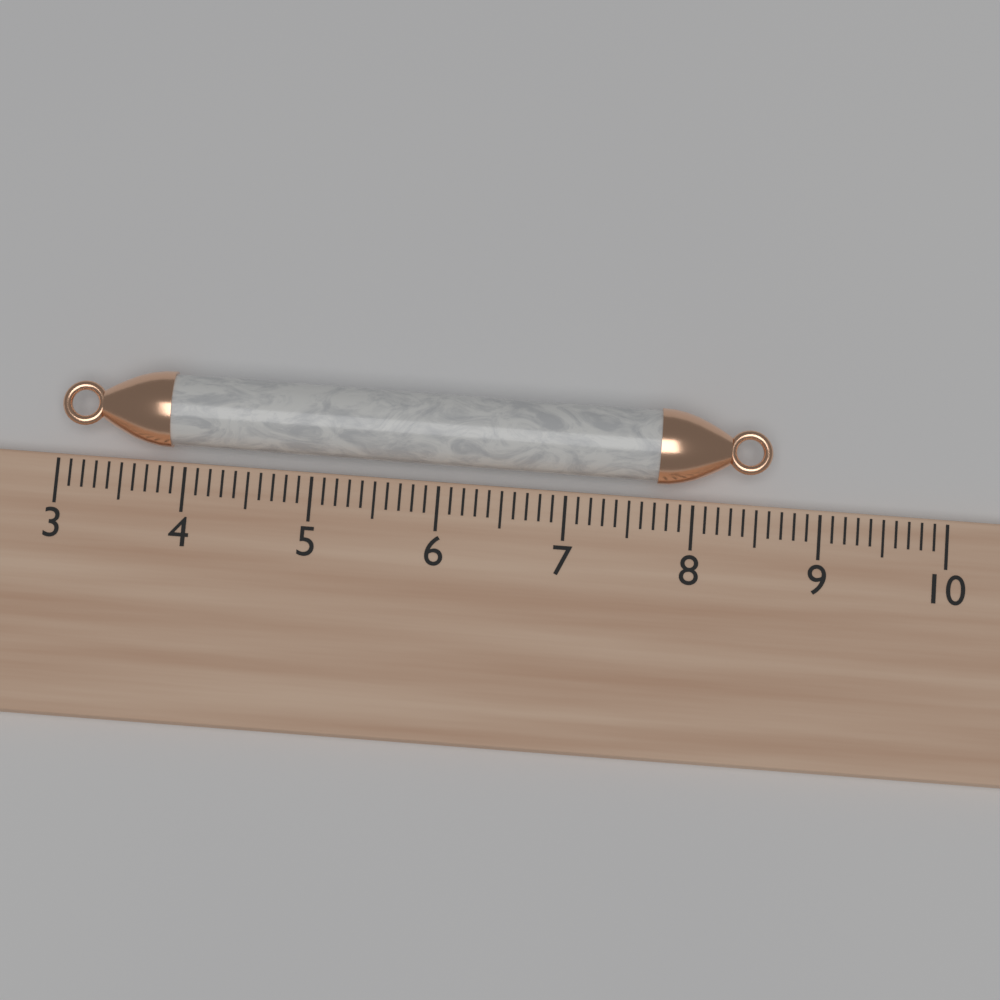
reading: 8.6 (no unit)
